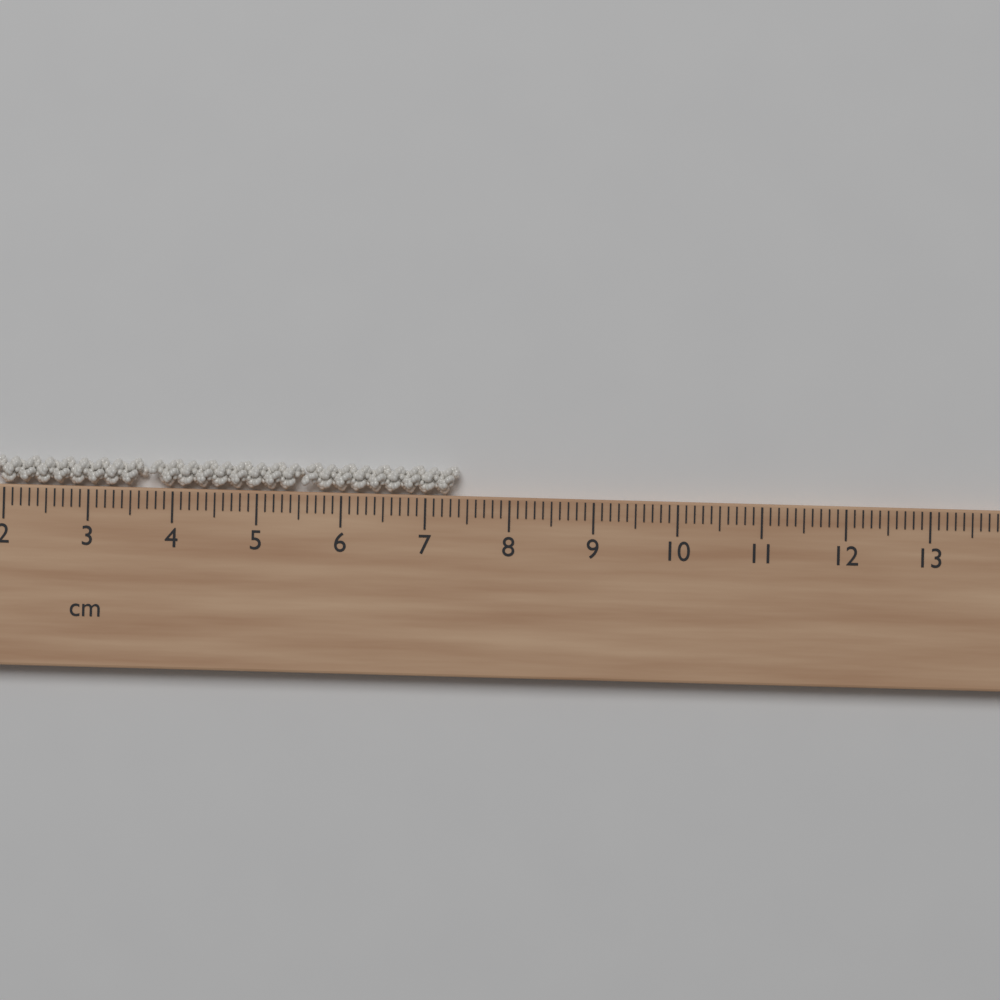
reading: 7.4 cm
